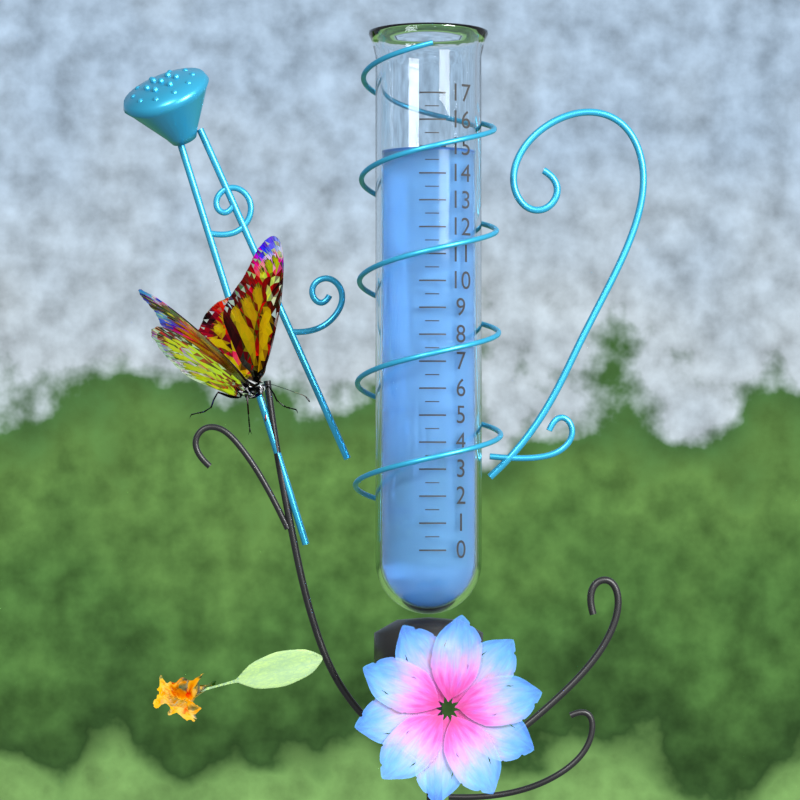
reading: 15.0 (no unit)
